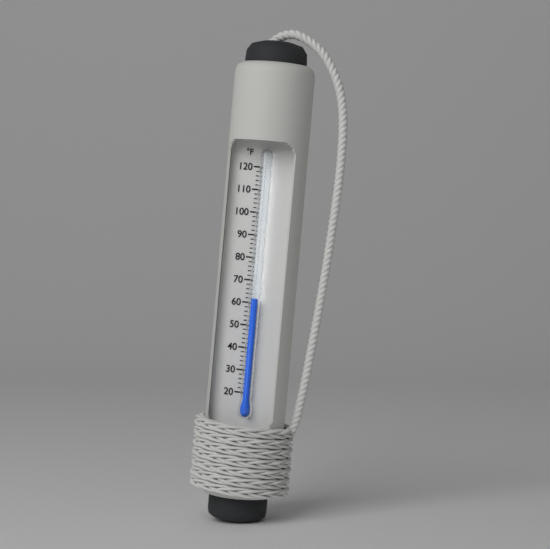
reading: 62 °F
